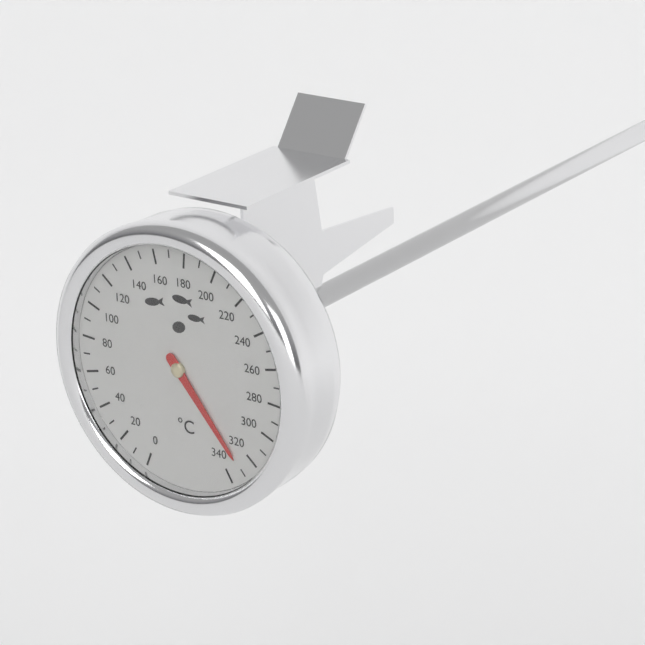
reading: 330 °C
